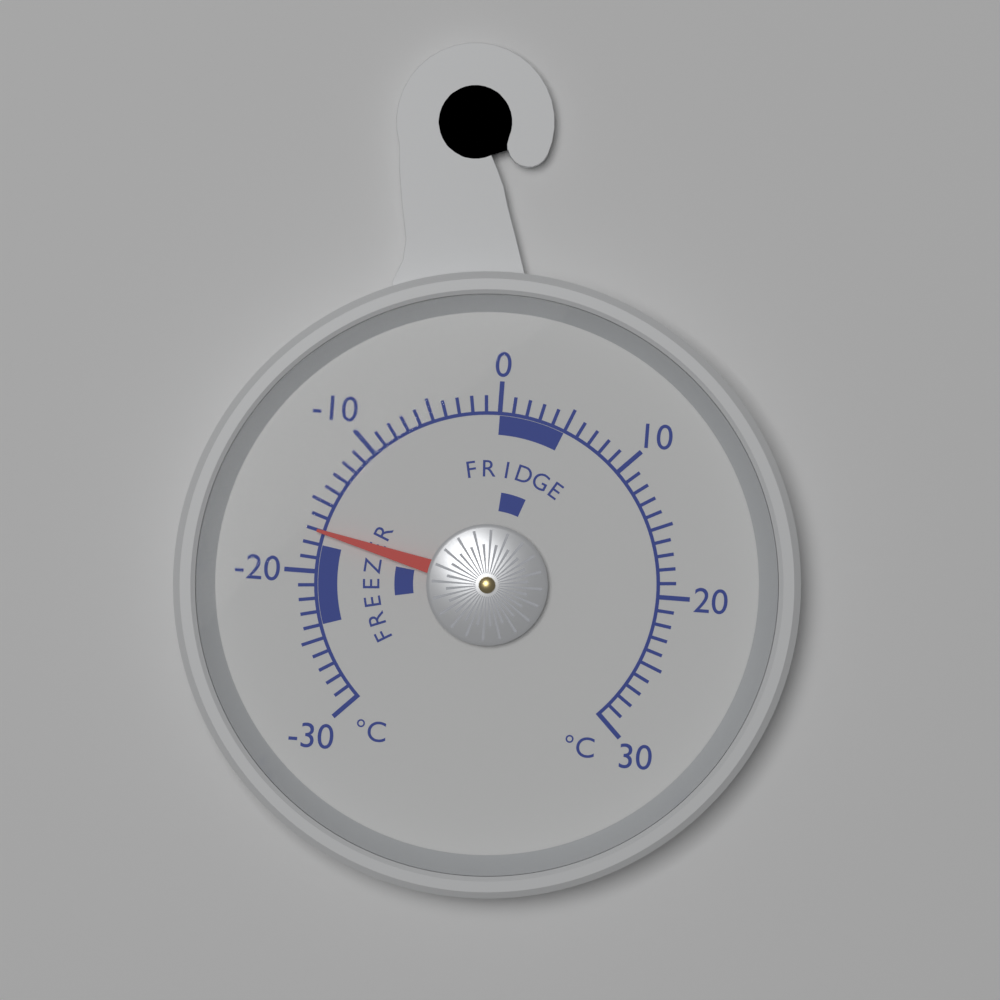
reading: -17 °C
